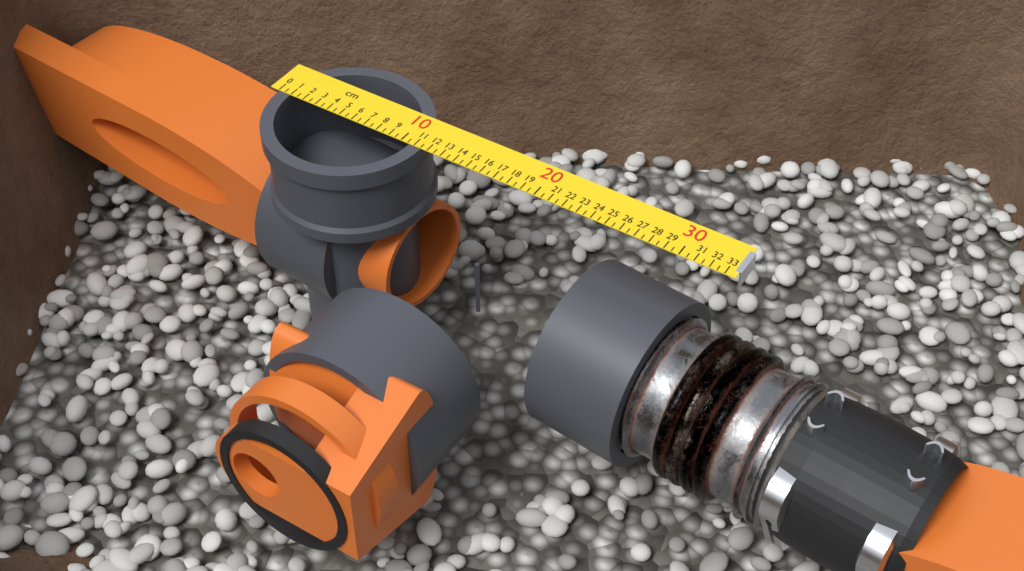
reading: 11.5 cm
